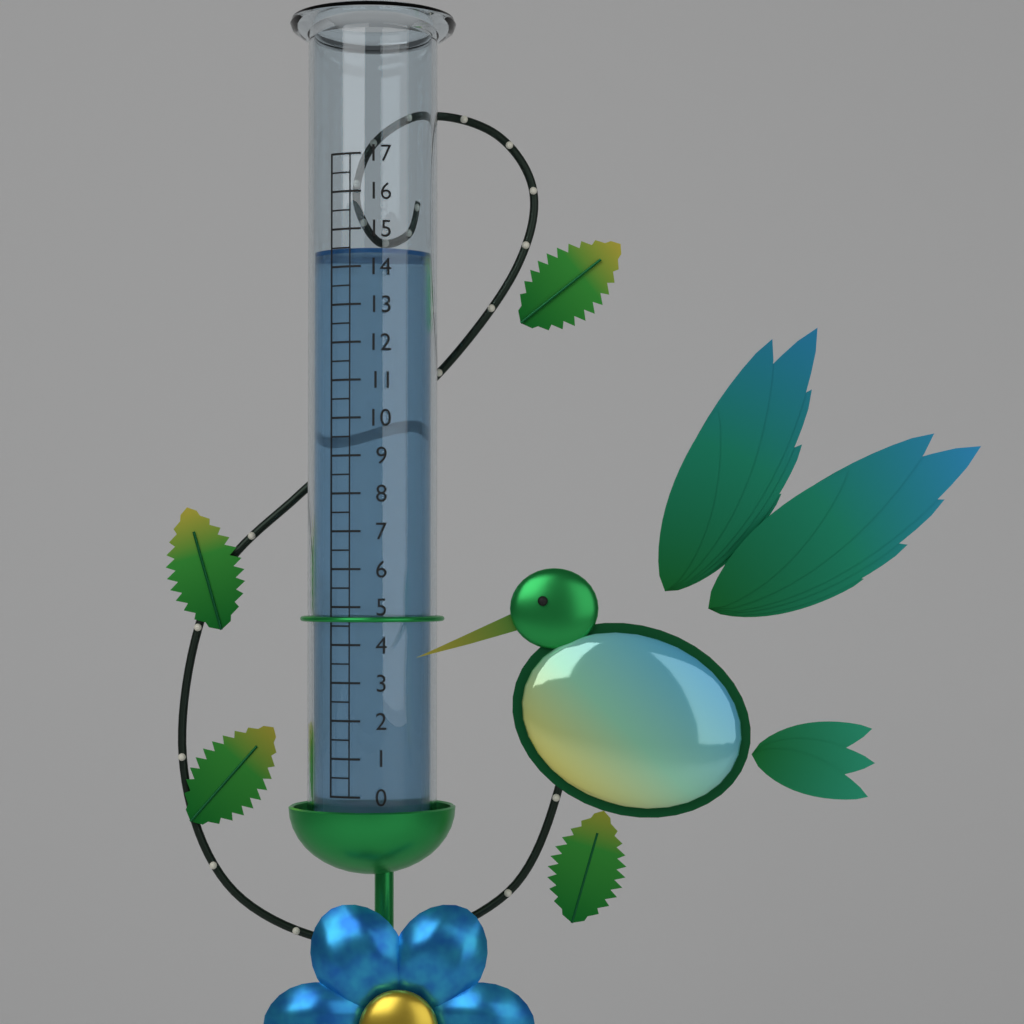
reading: 14.5 (no unit)
